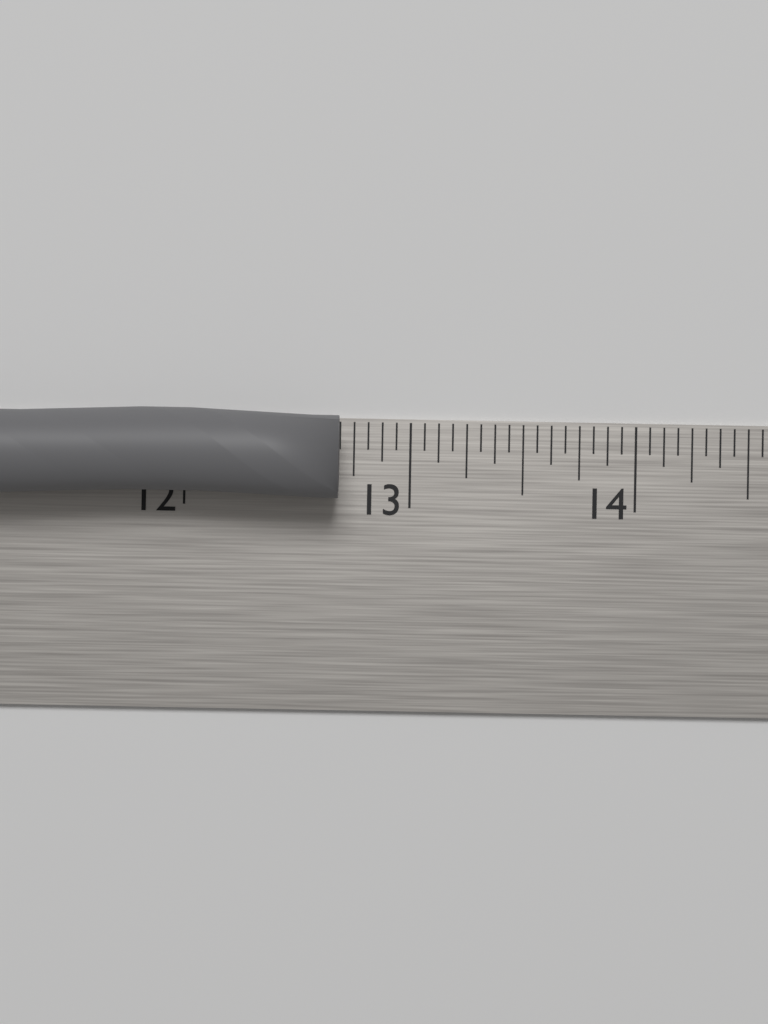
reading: 12.6875 in
